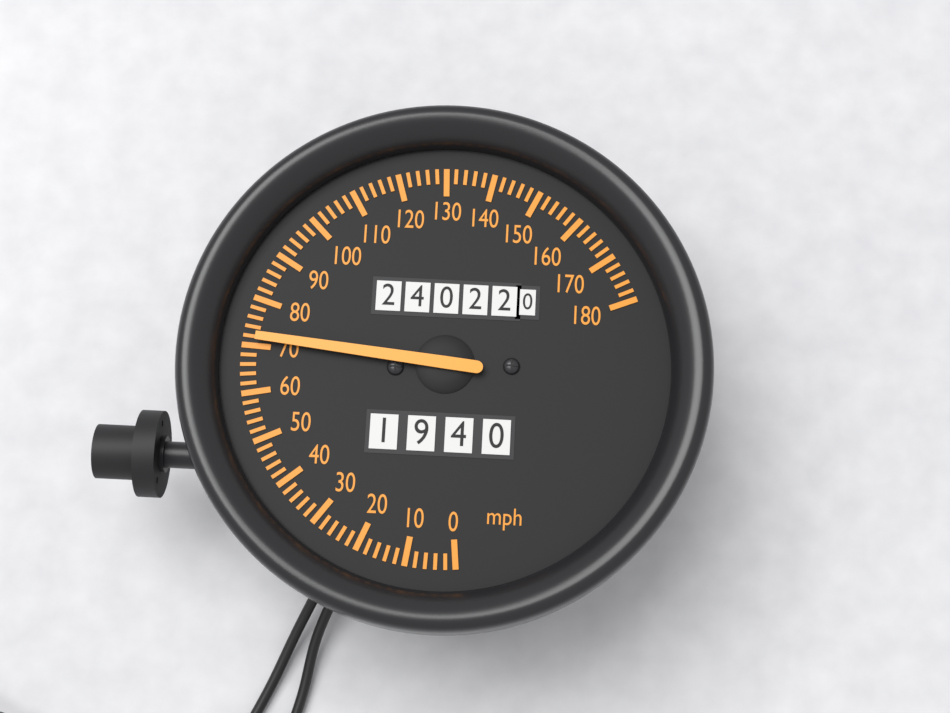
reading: 72 mph
